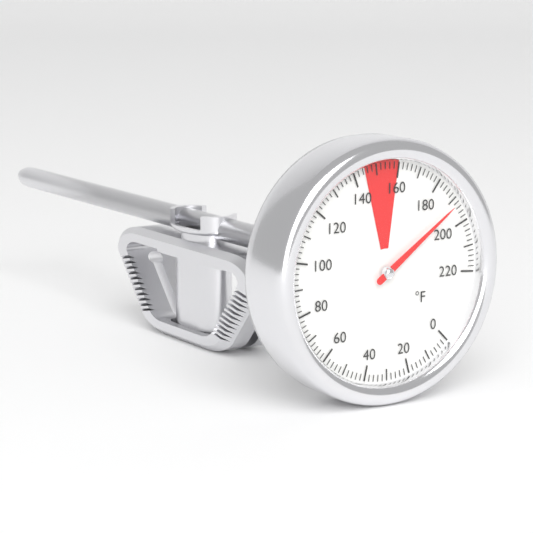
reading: 192 °F
